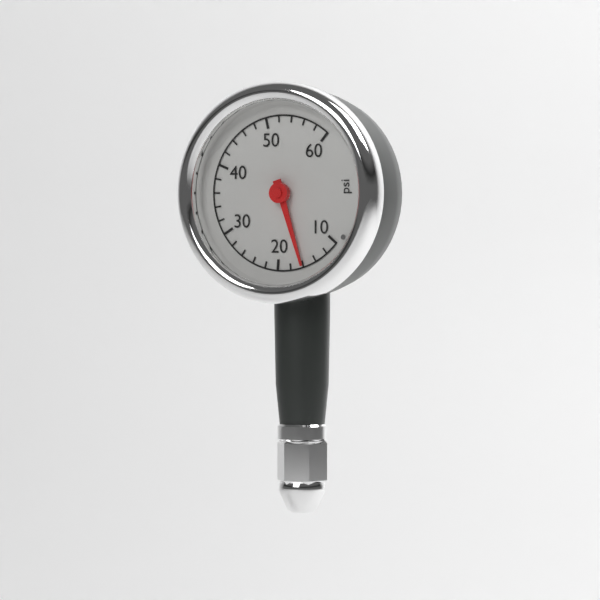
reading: 16 psi
